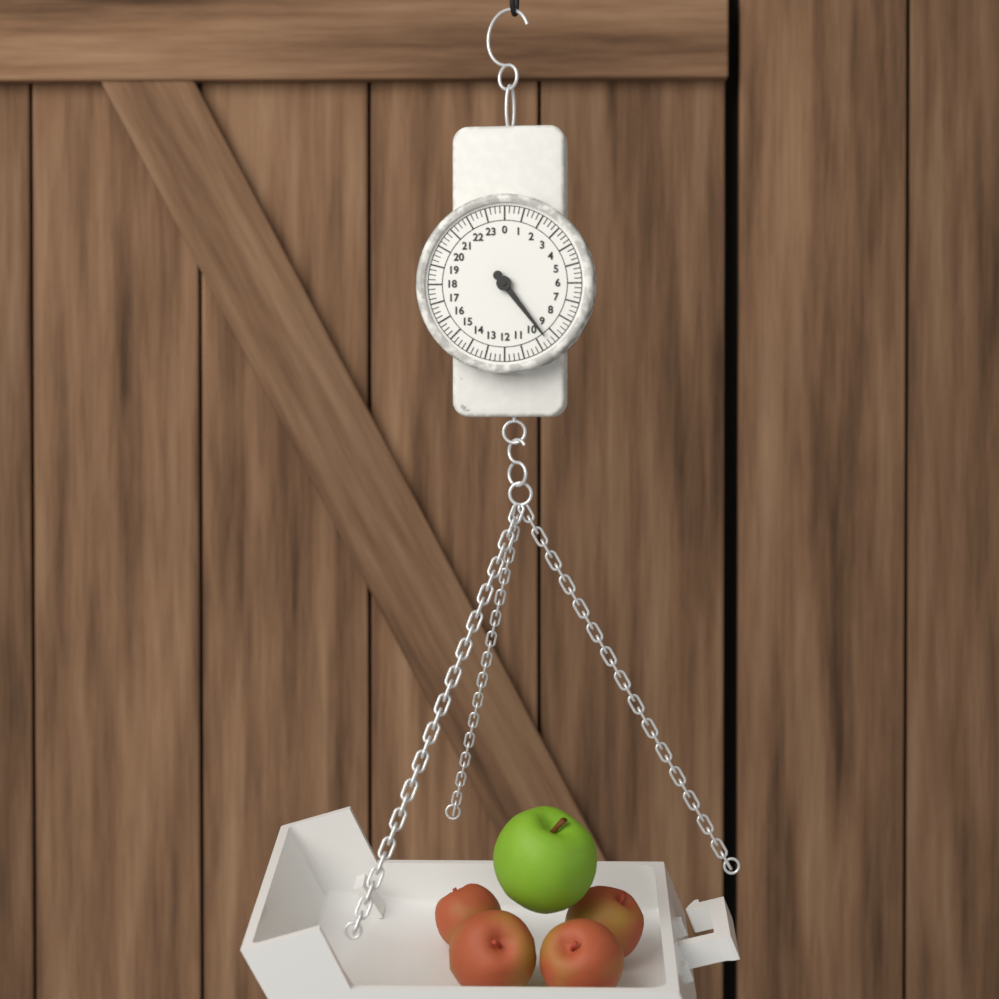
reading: 9.50 (no unit)
